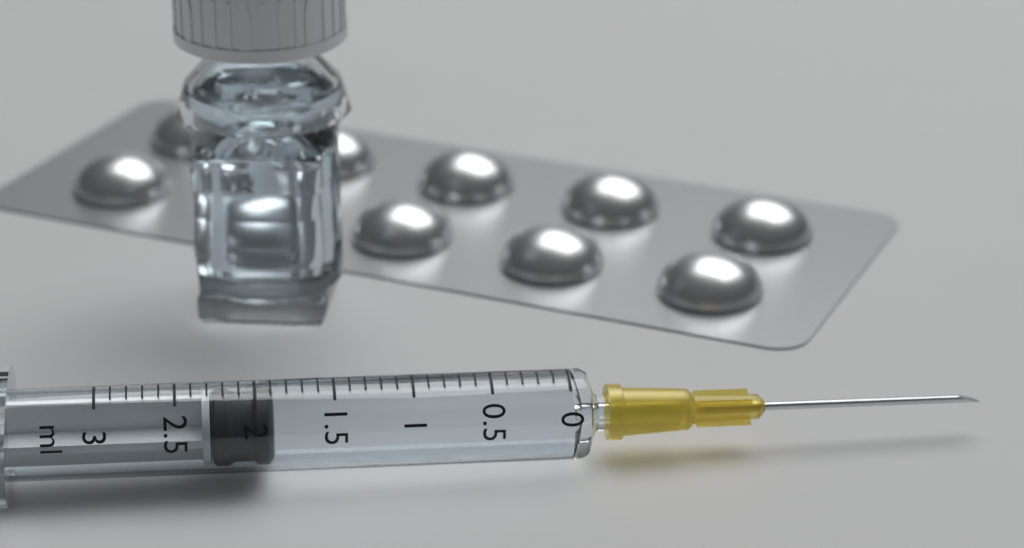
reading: 1.9 ml
